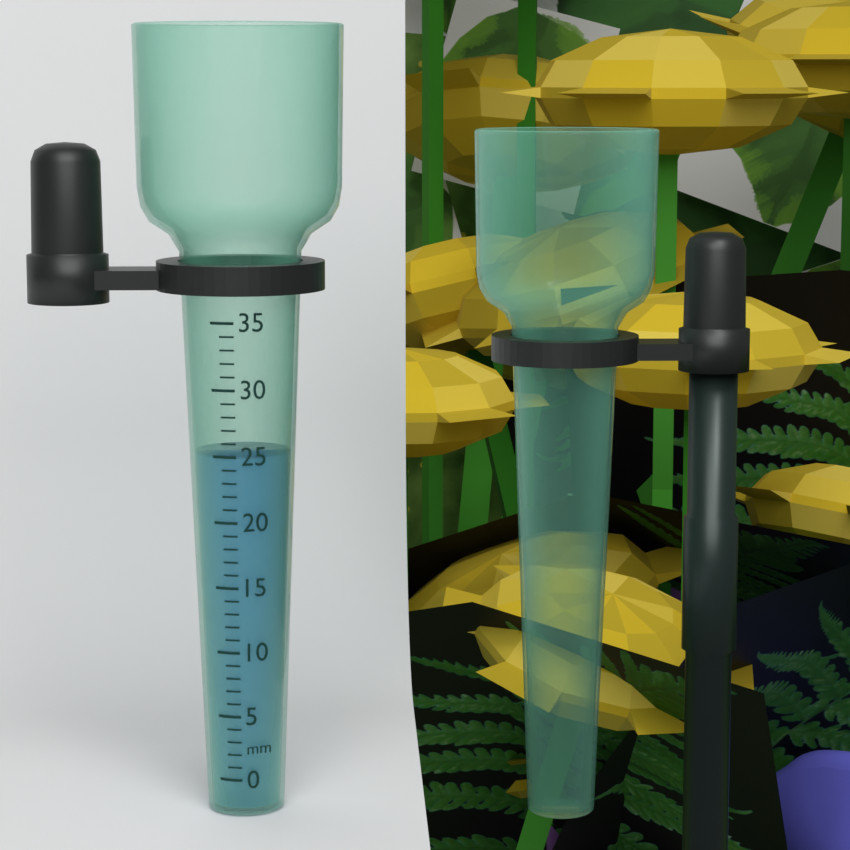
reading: 25 mm
